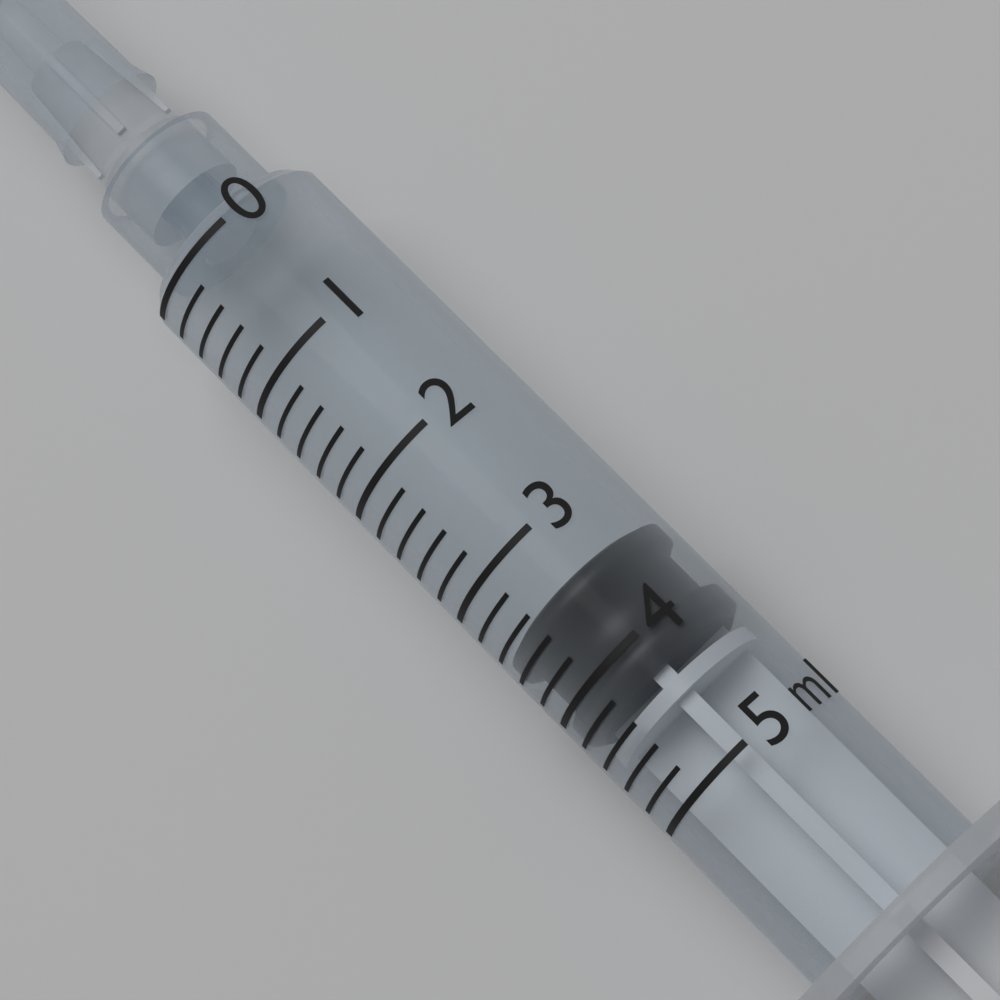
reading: 3.4 ml
